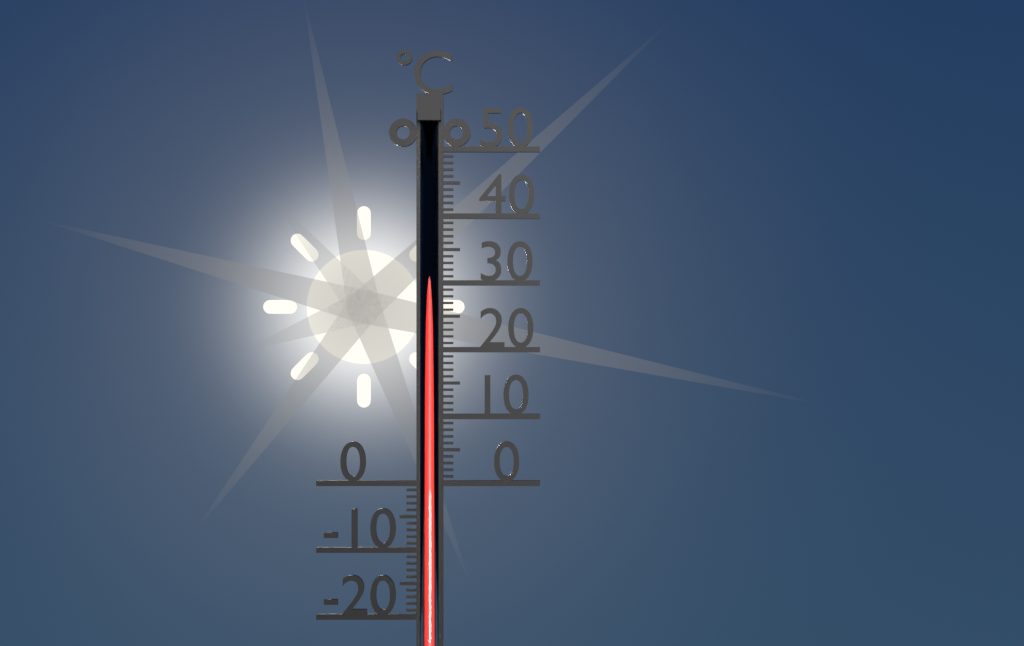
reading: 32 °C
